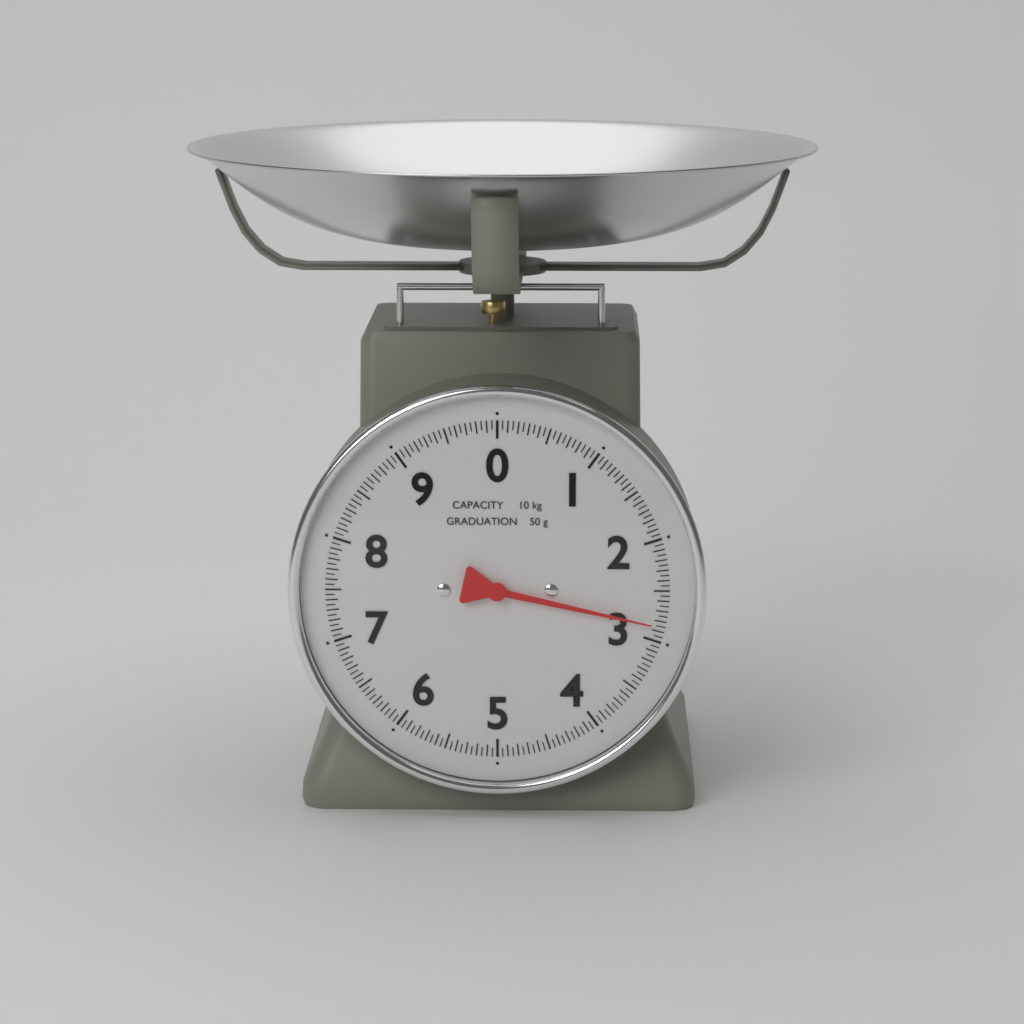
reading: 2.85 kg
